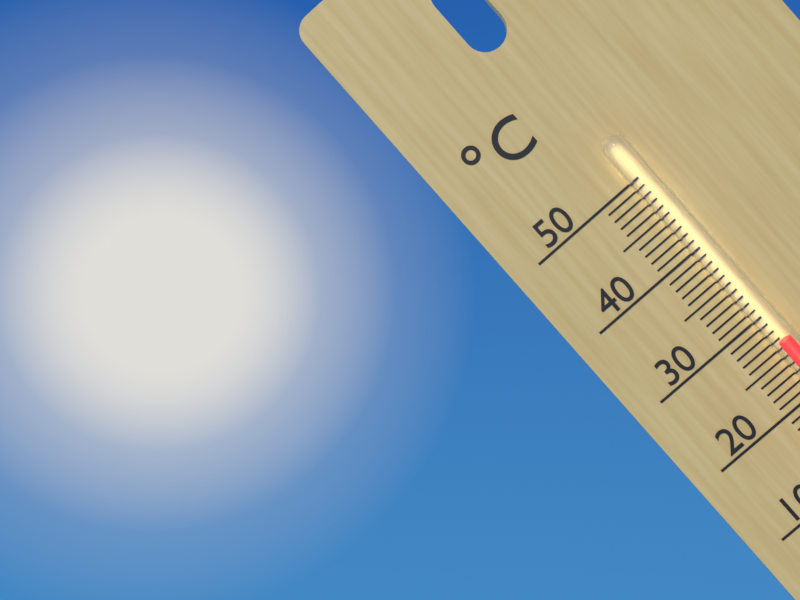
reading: 27 °C
